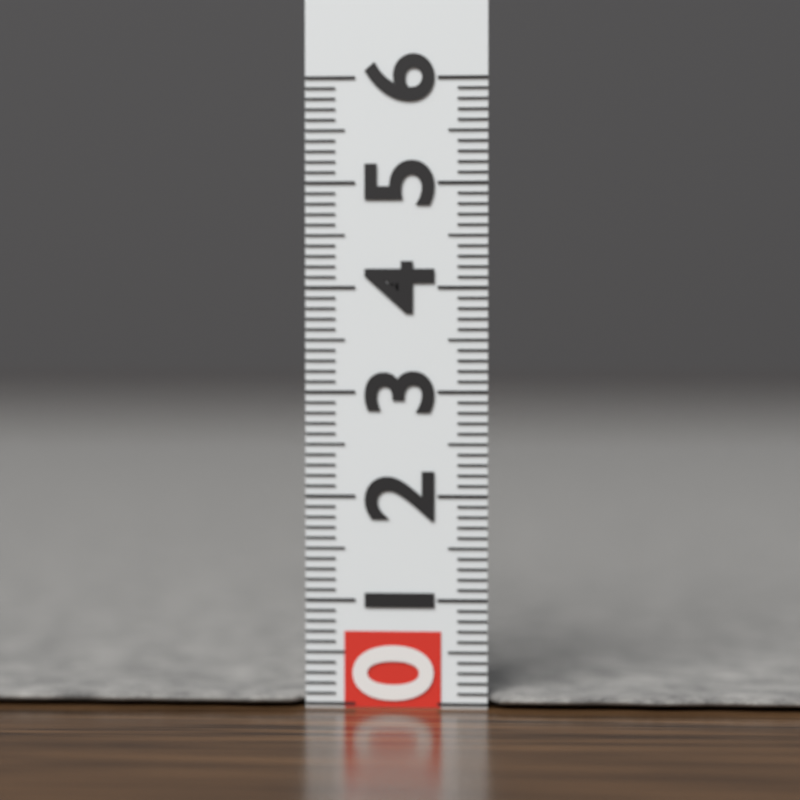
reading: 0.1 (no unit)
